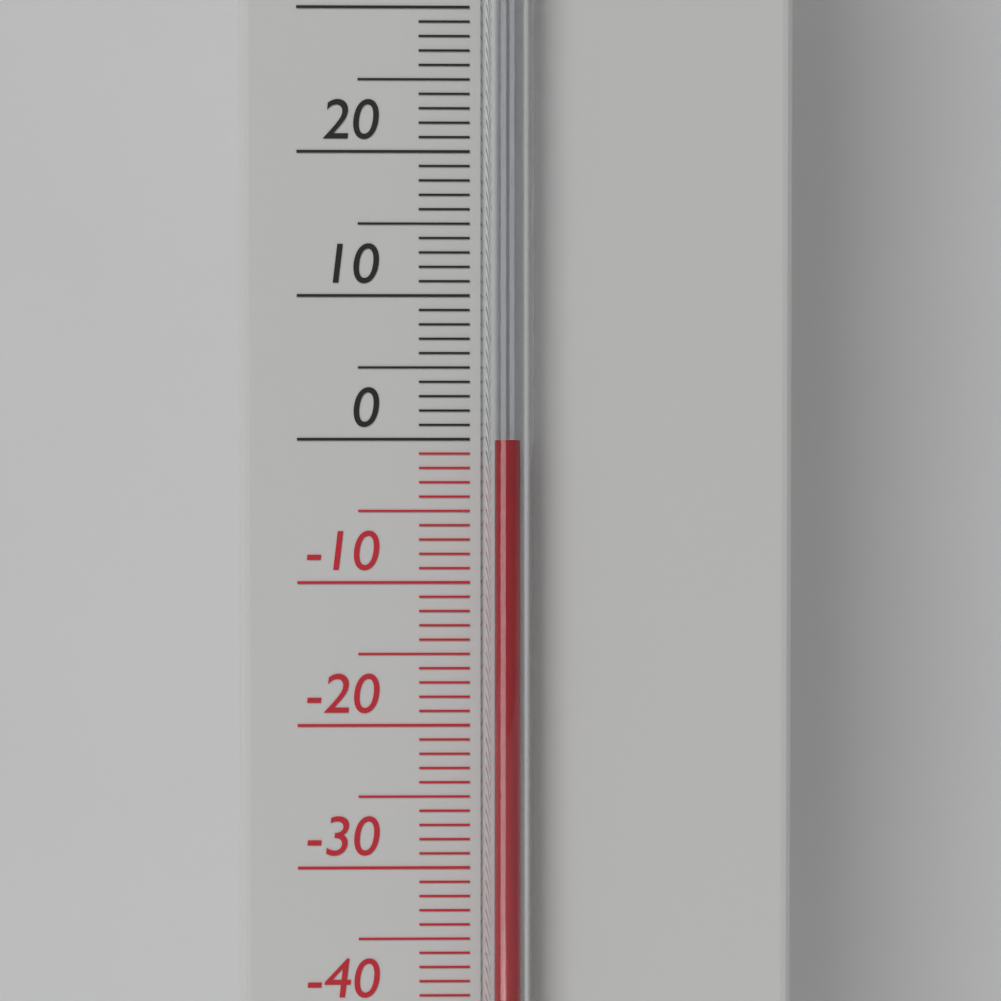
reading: 0 °C
